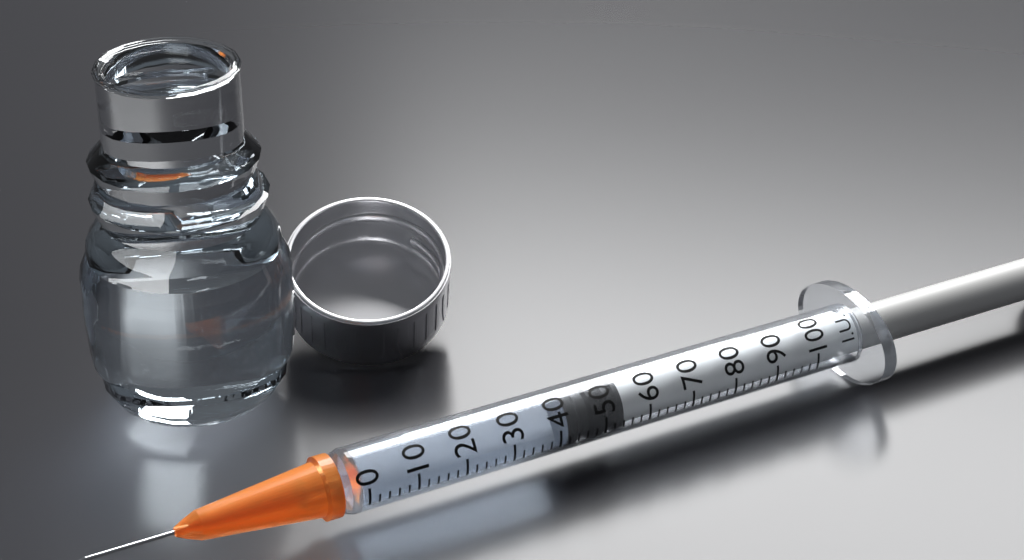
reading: 42 I.U.
